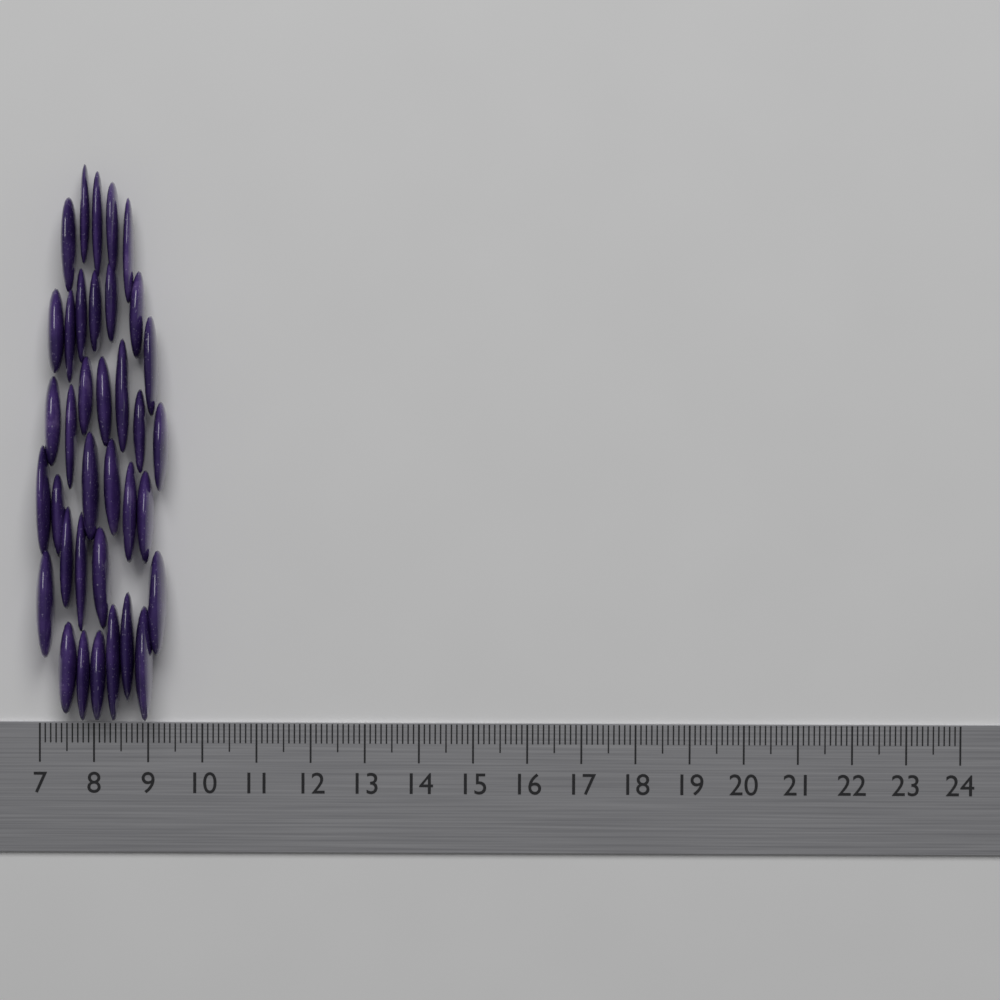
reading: 9.4 (no unit)
